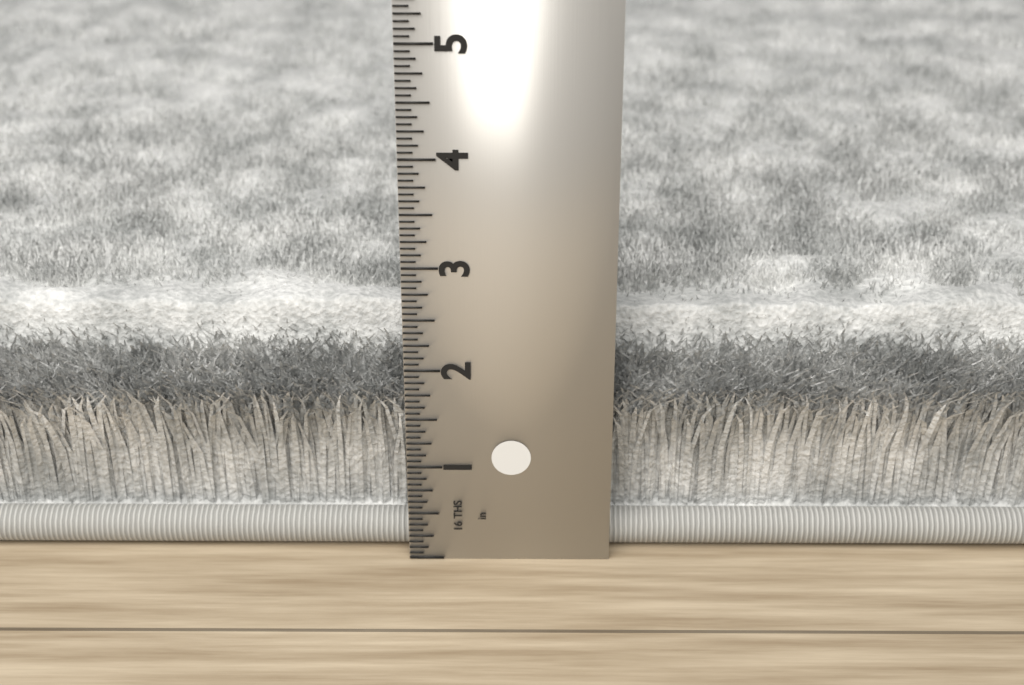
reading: 2.3750 in
